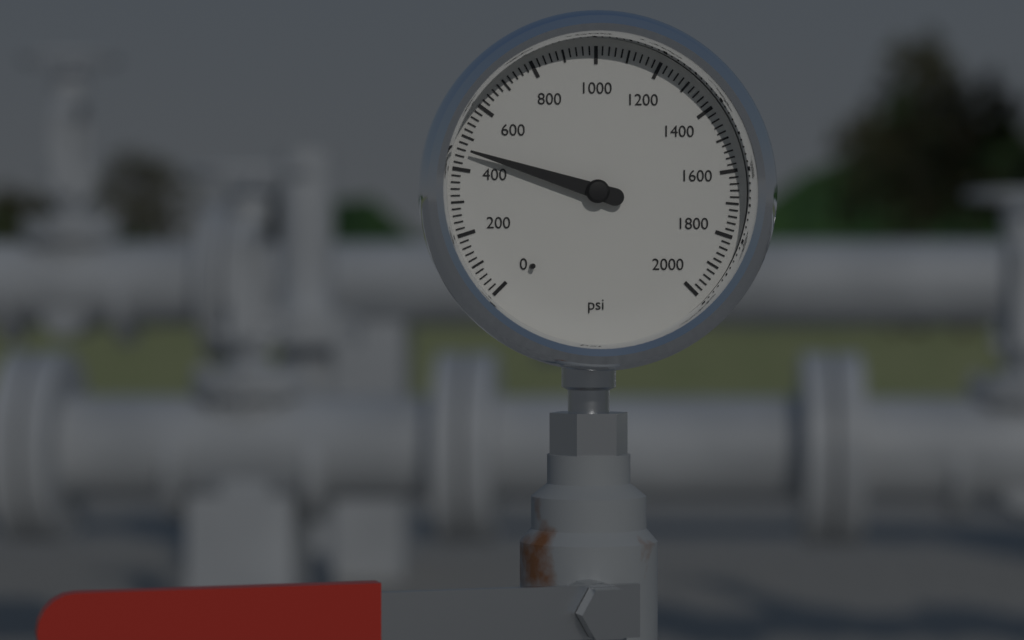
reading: 460 psi
